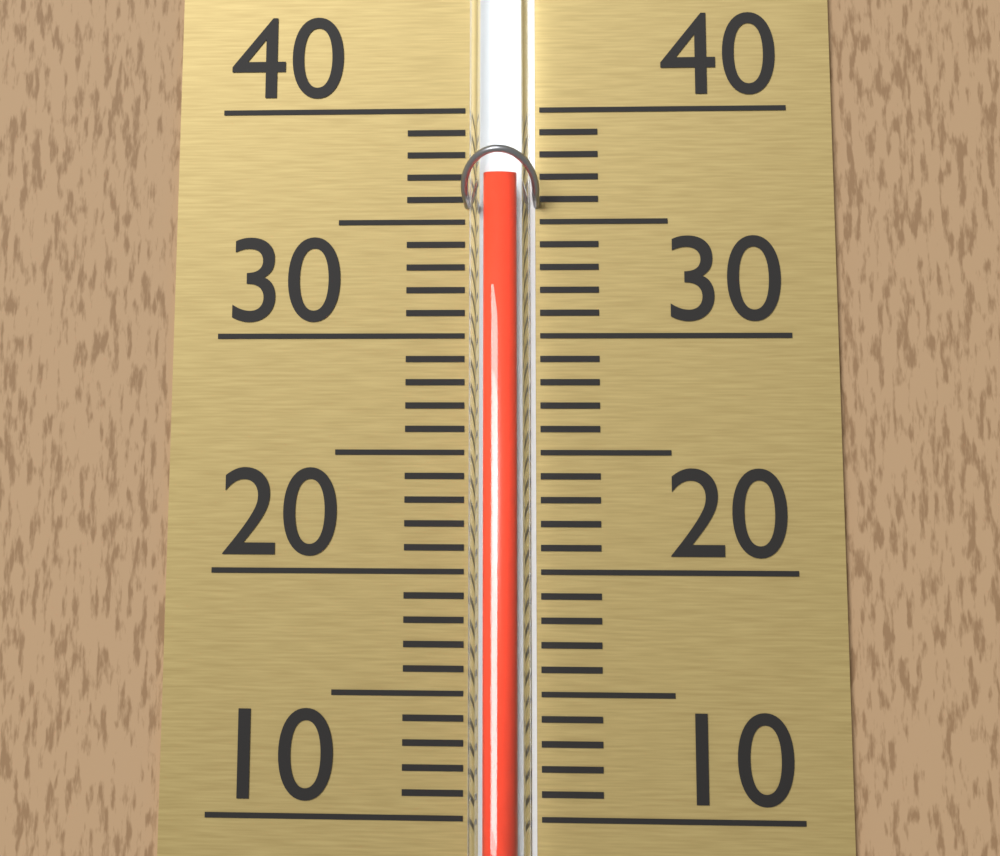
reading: 37 (no unit)
